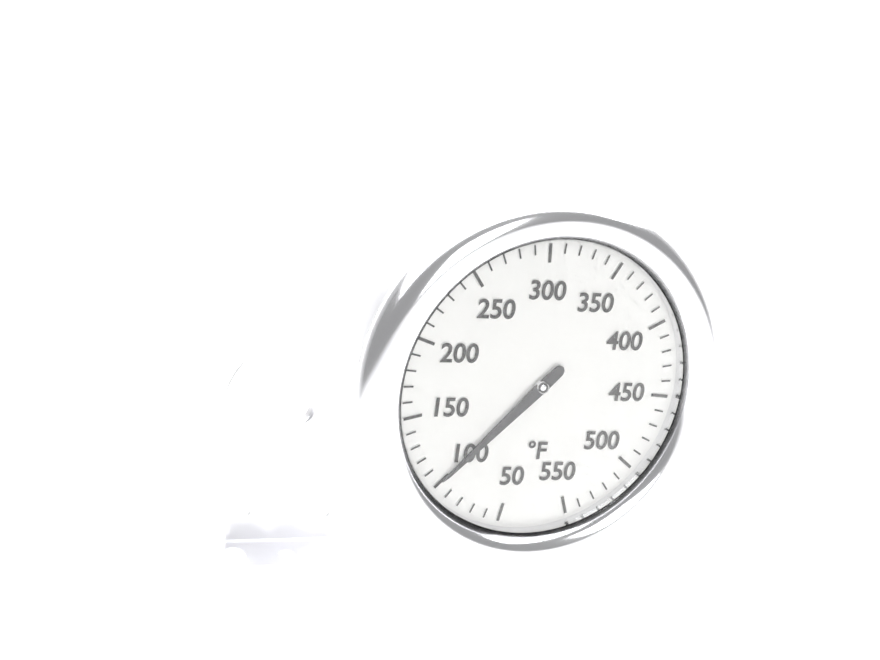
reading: 100 °F
